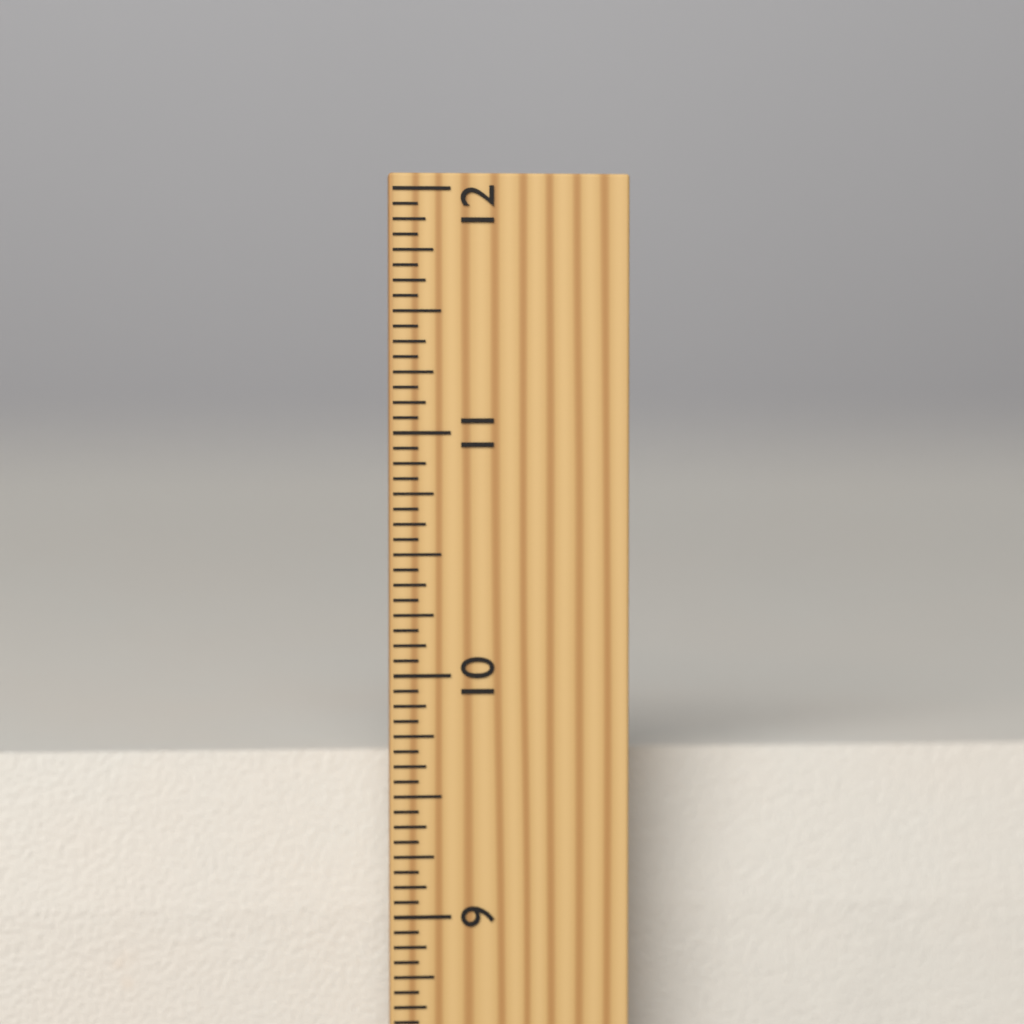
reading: 9.6250 inch
